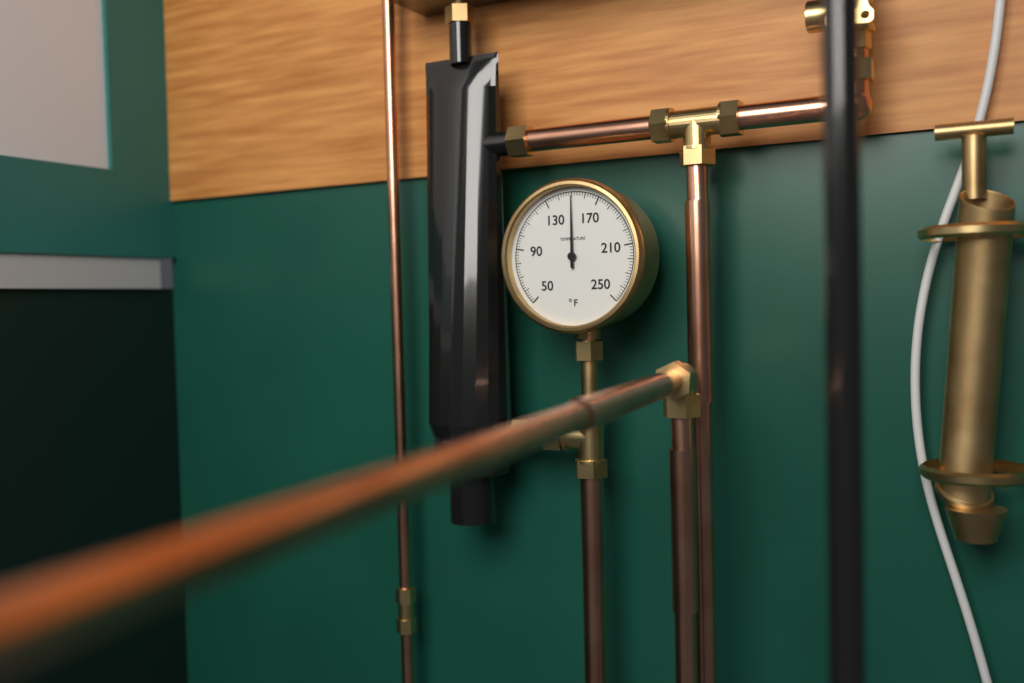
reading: 150 °F
